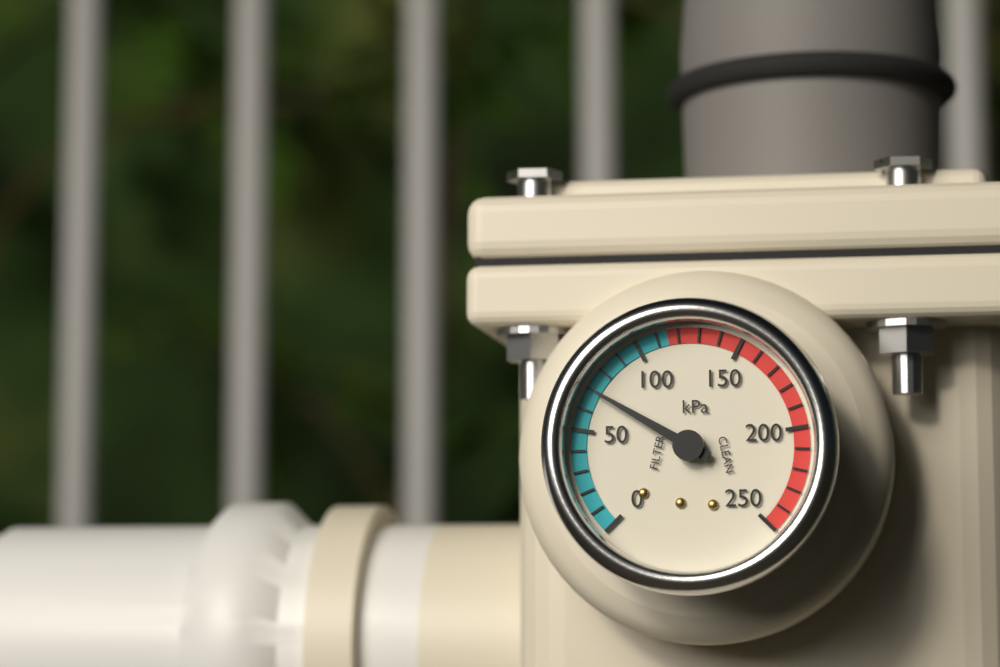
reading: 70 kPa
